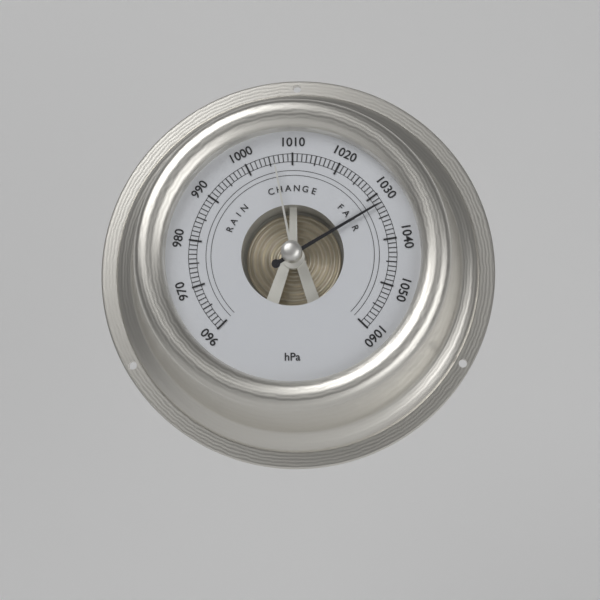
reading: 1032 hPa
